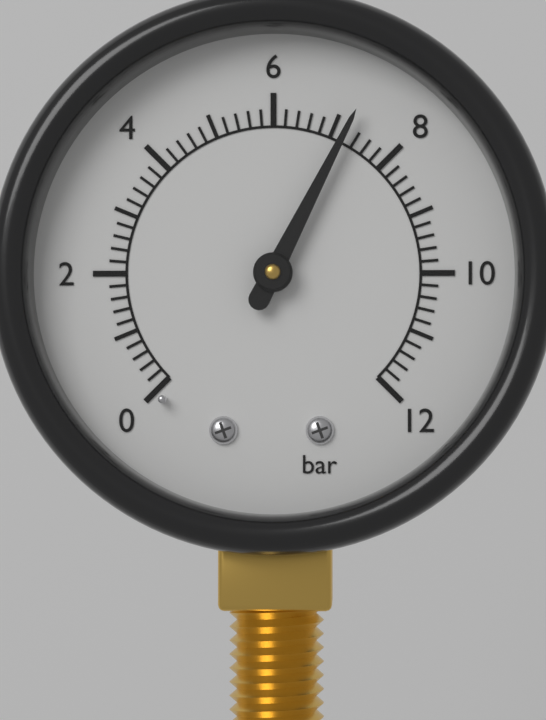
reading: 7.2 bar
